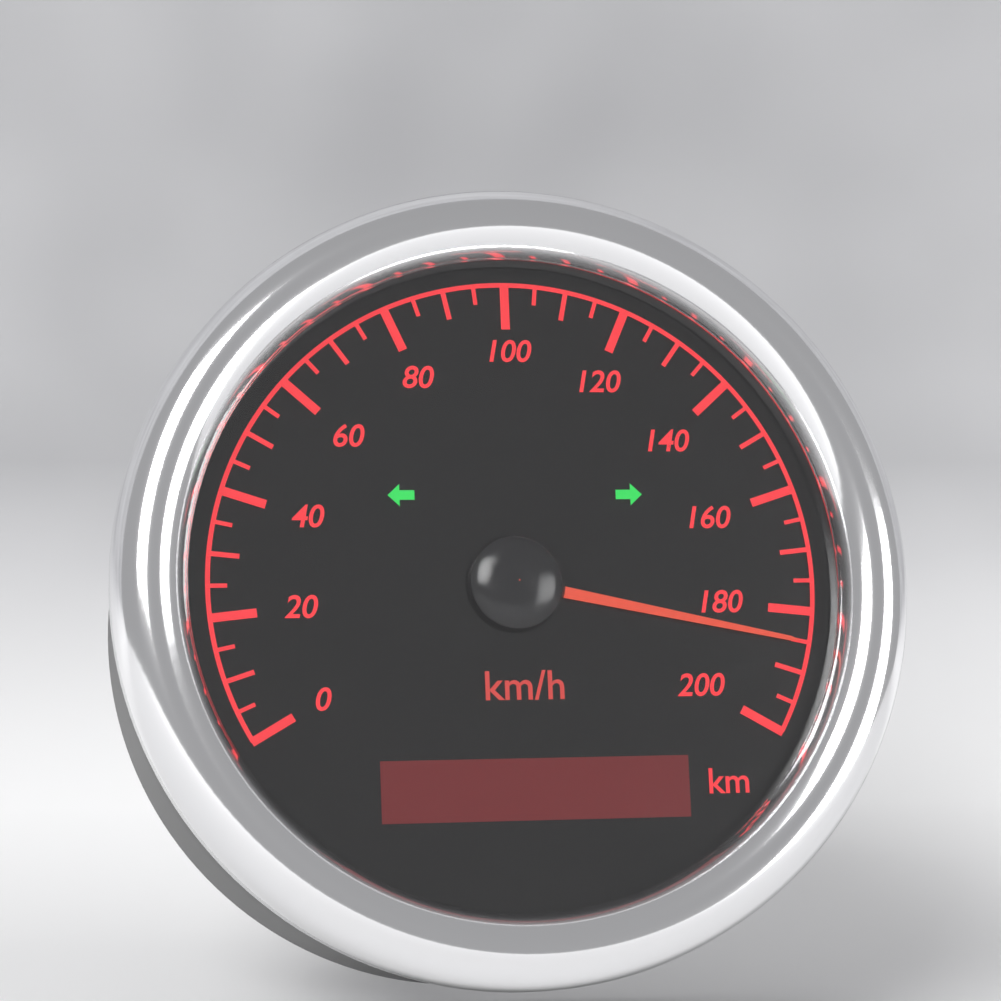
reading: 185 km/h
